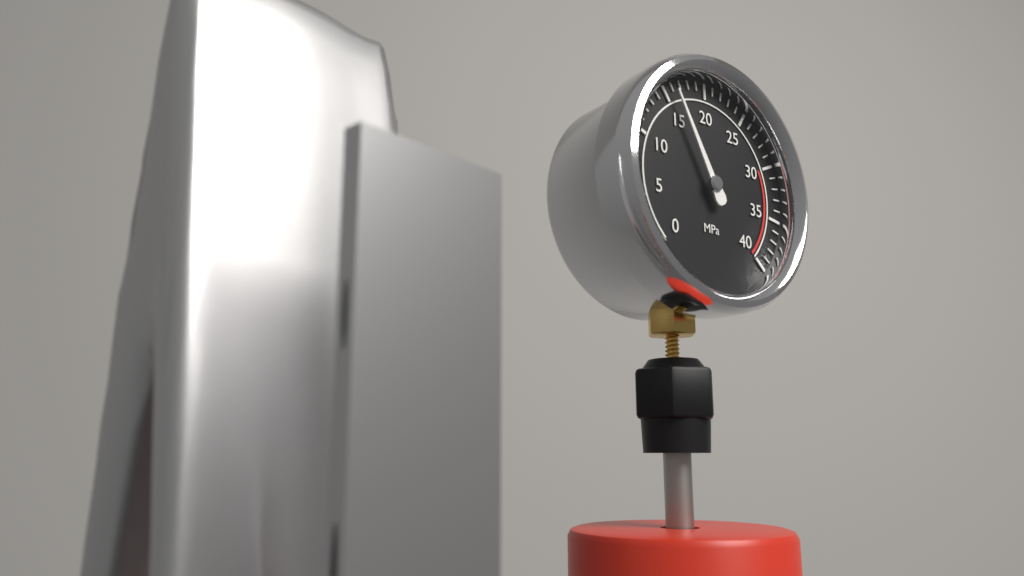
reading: 16 MPa
